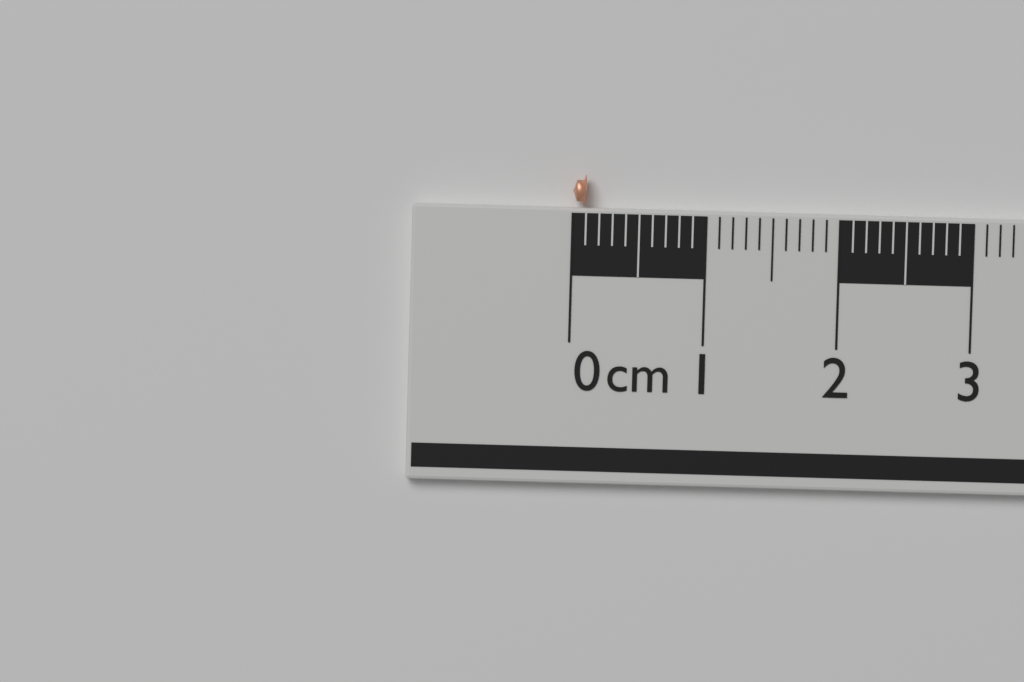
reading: 0.1 cm
